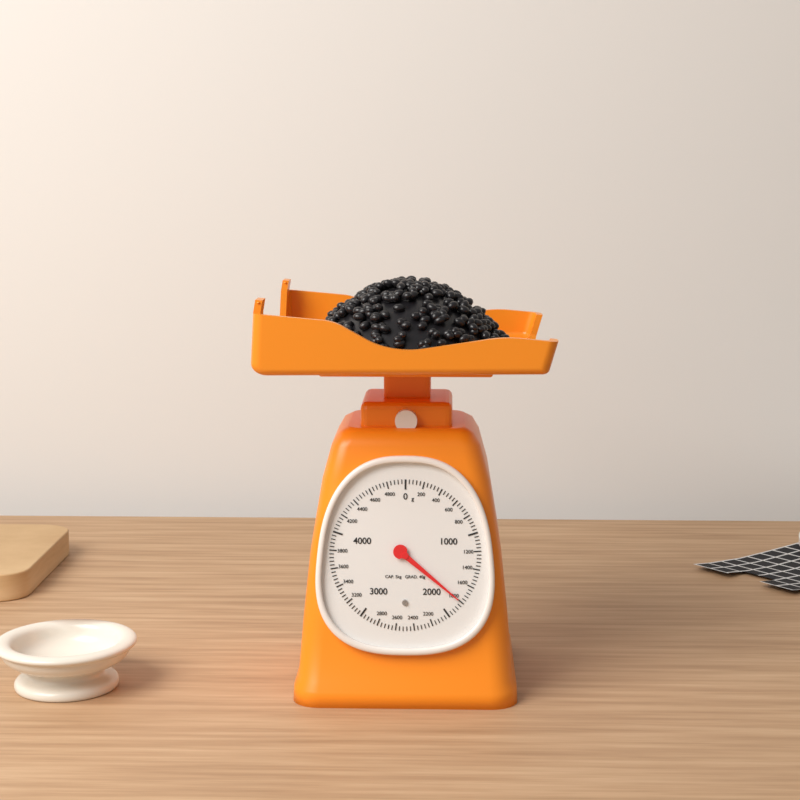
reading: 1800 g
